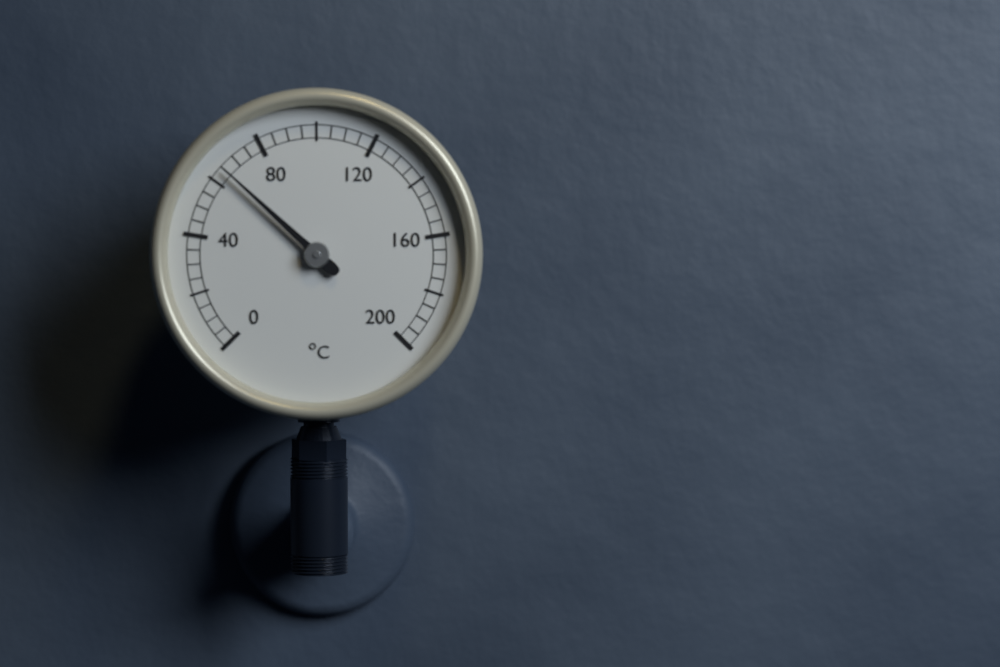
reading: 65 °C
